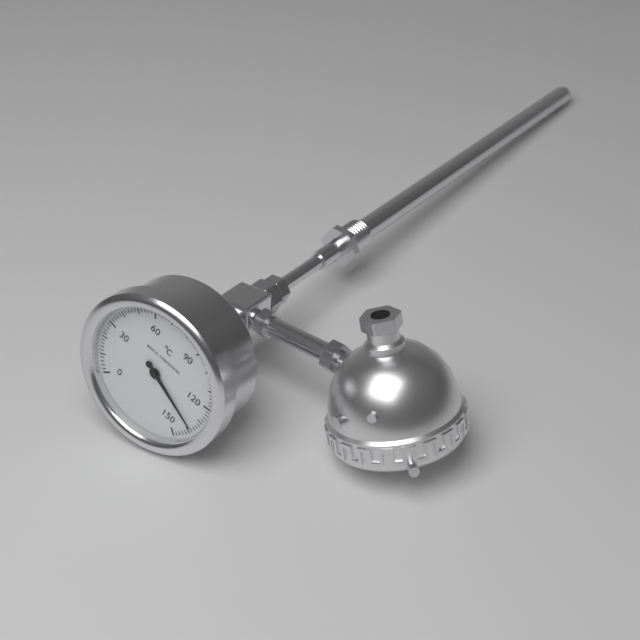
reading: 138 °C
